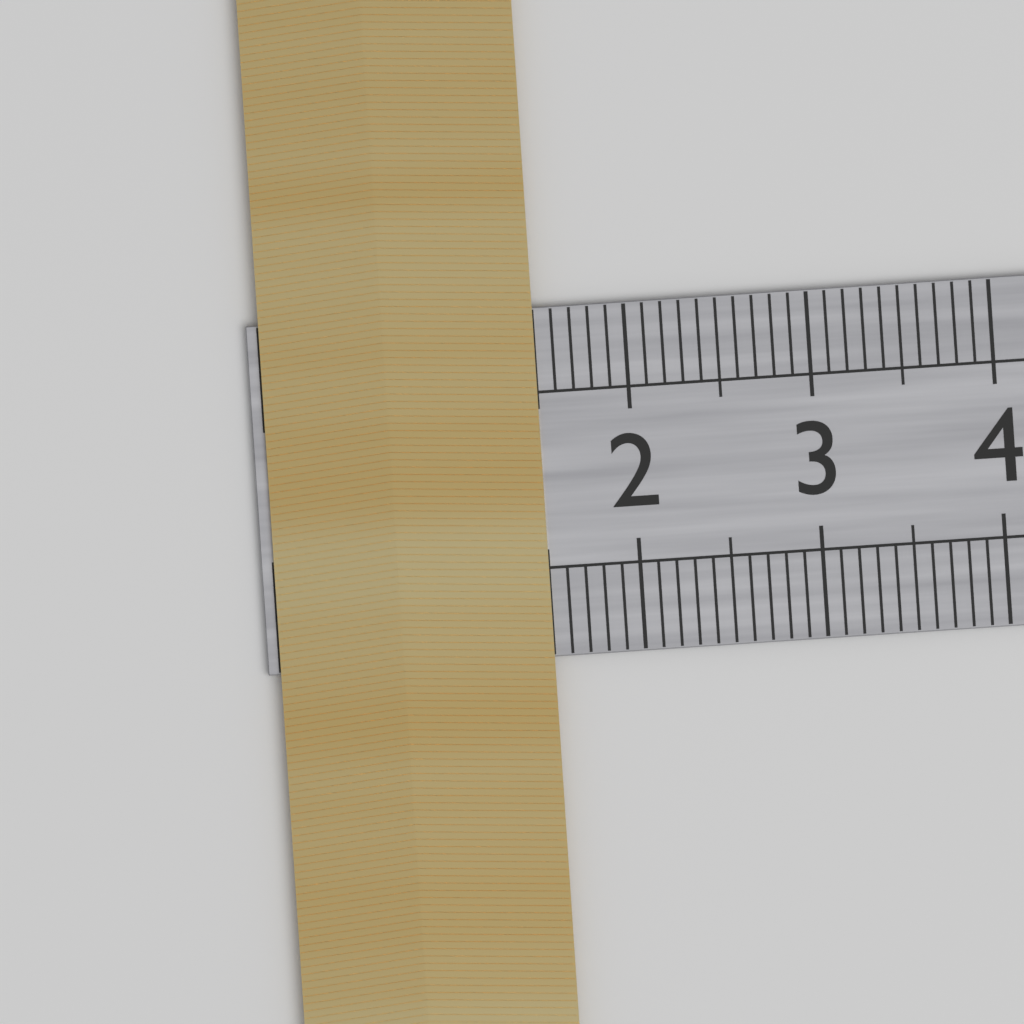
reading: 1.5 cm
